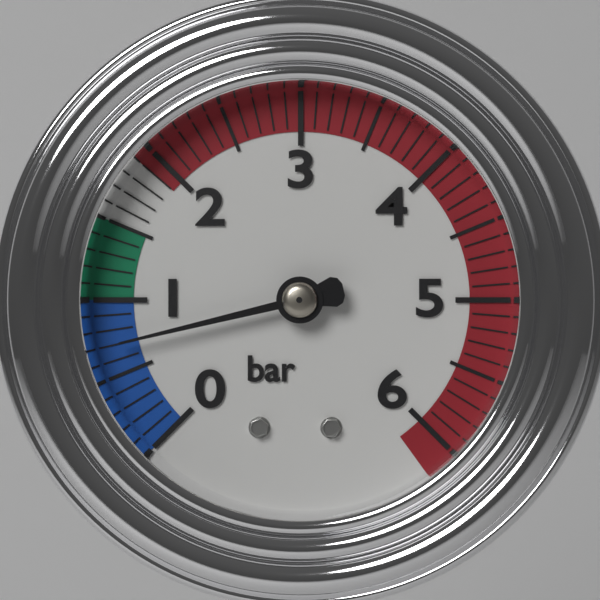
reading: 0.7 bar
